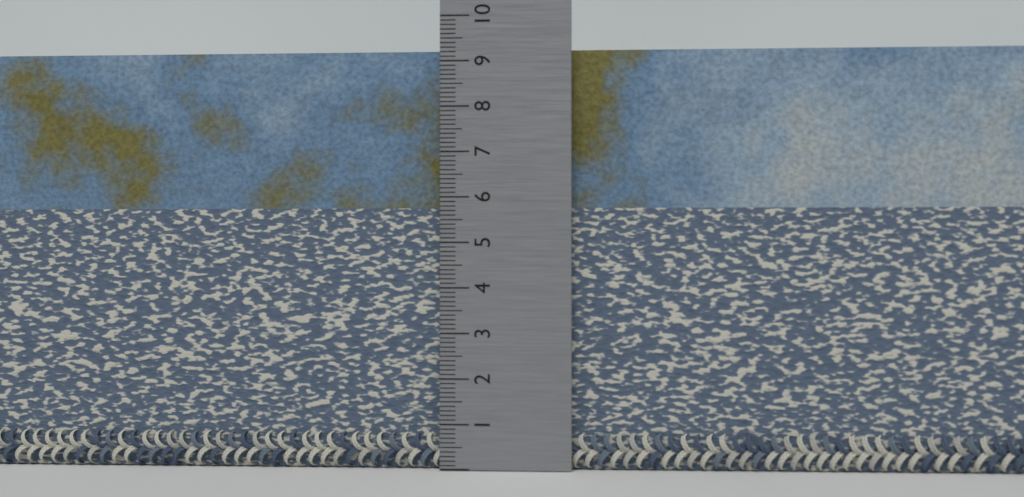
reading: 9.3 (no unit)
